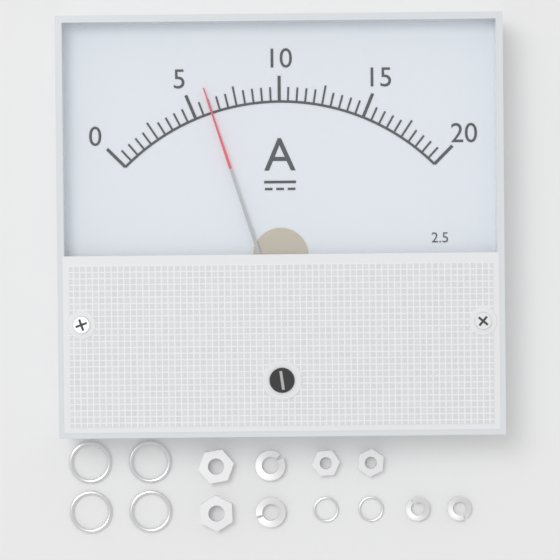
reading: 6.0 A
